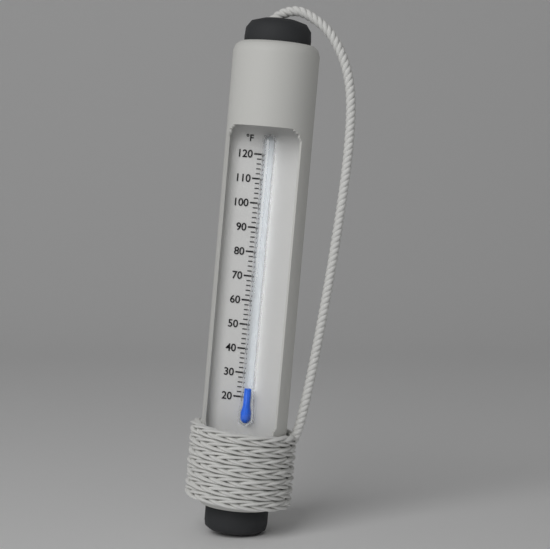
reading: 24 °F
